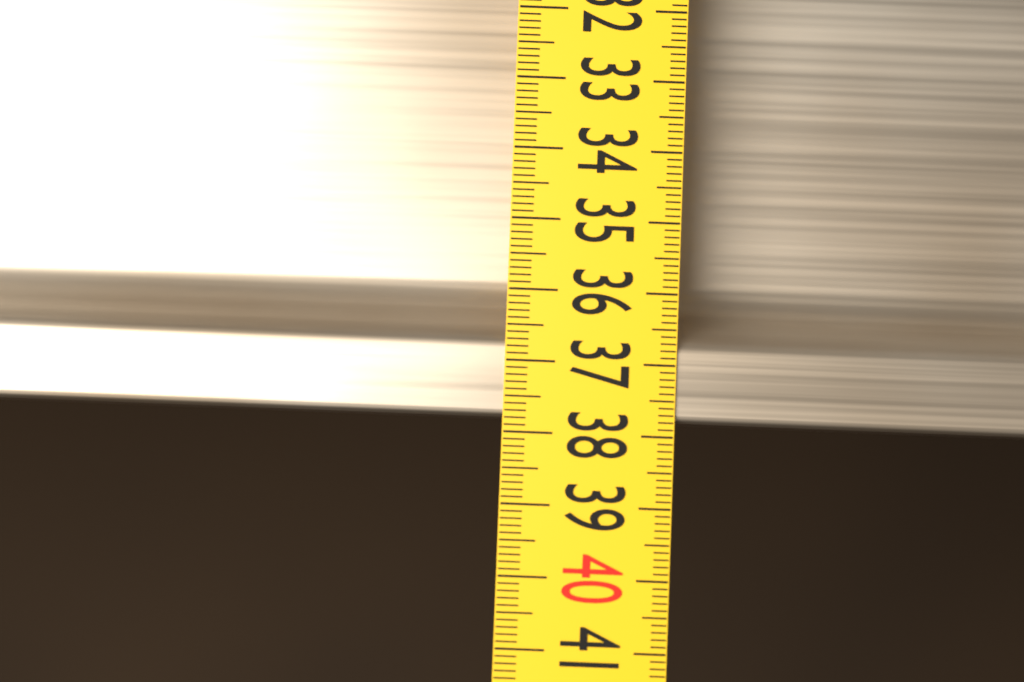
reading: 37.8 (no unit)
